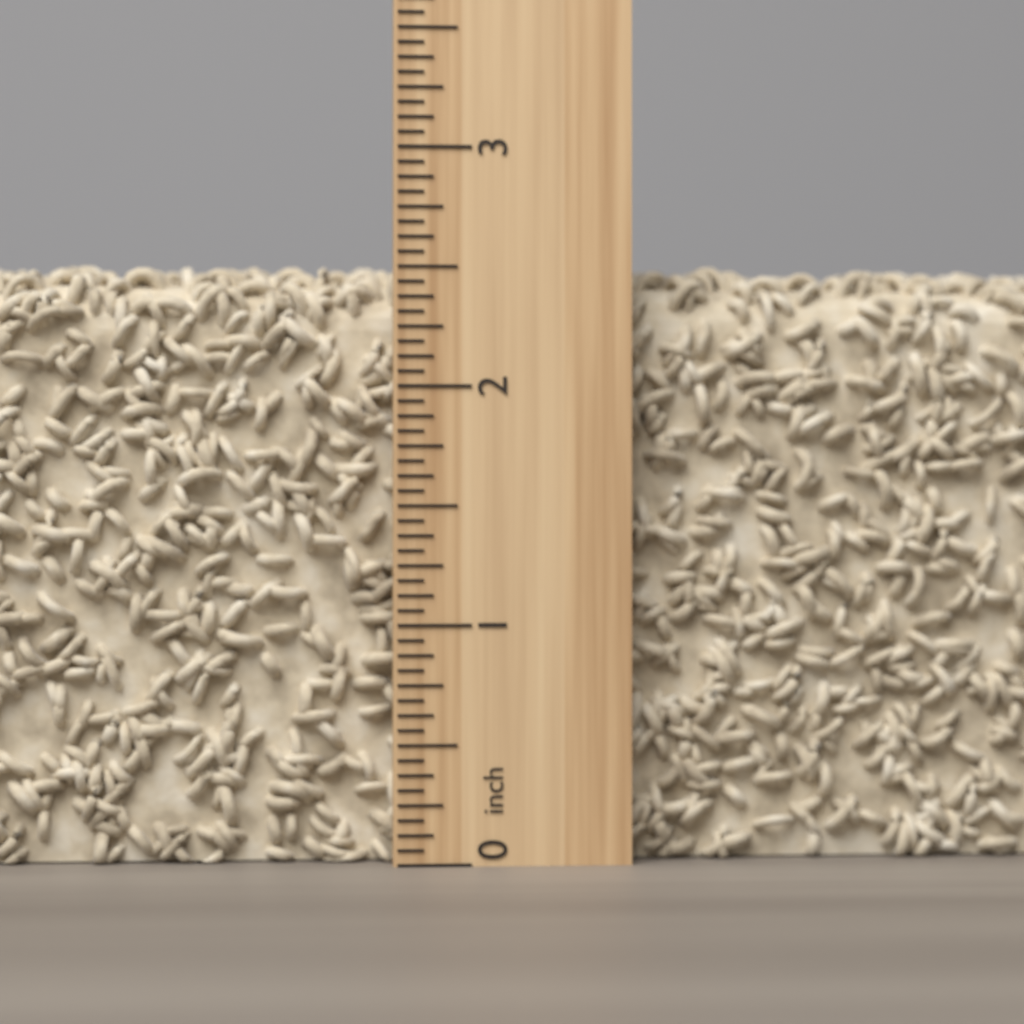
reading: 2.5625 inch
